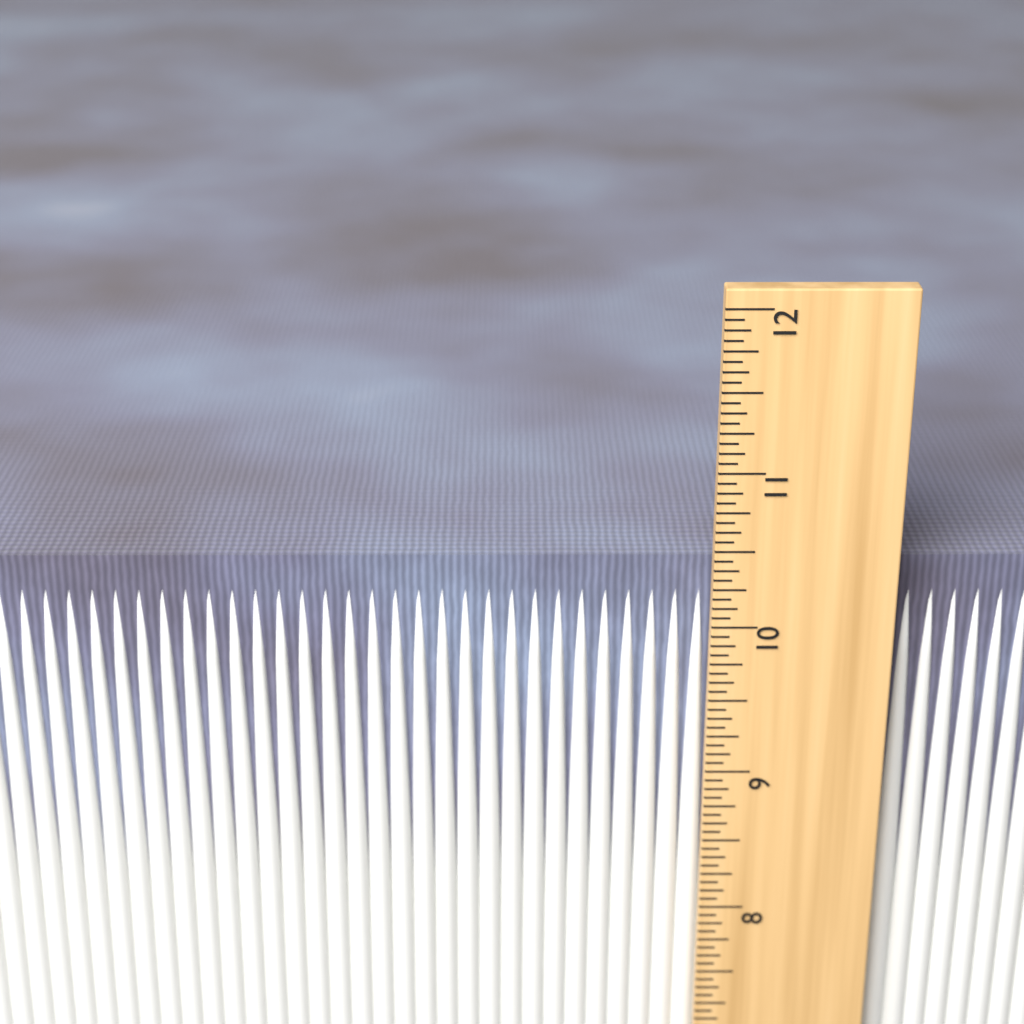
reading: 10.3750 in
